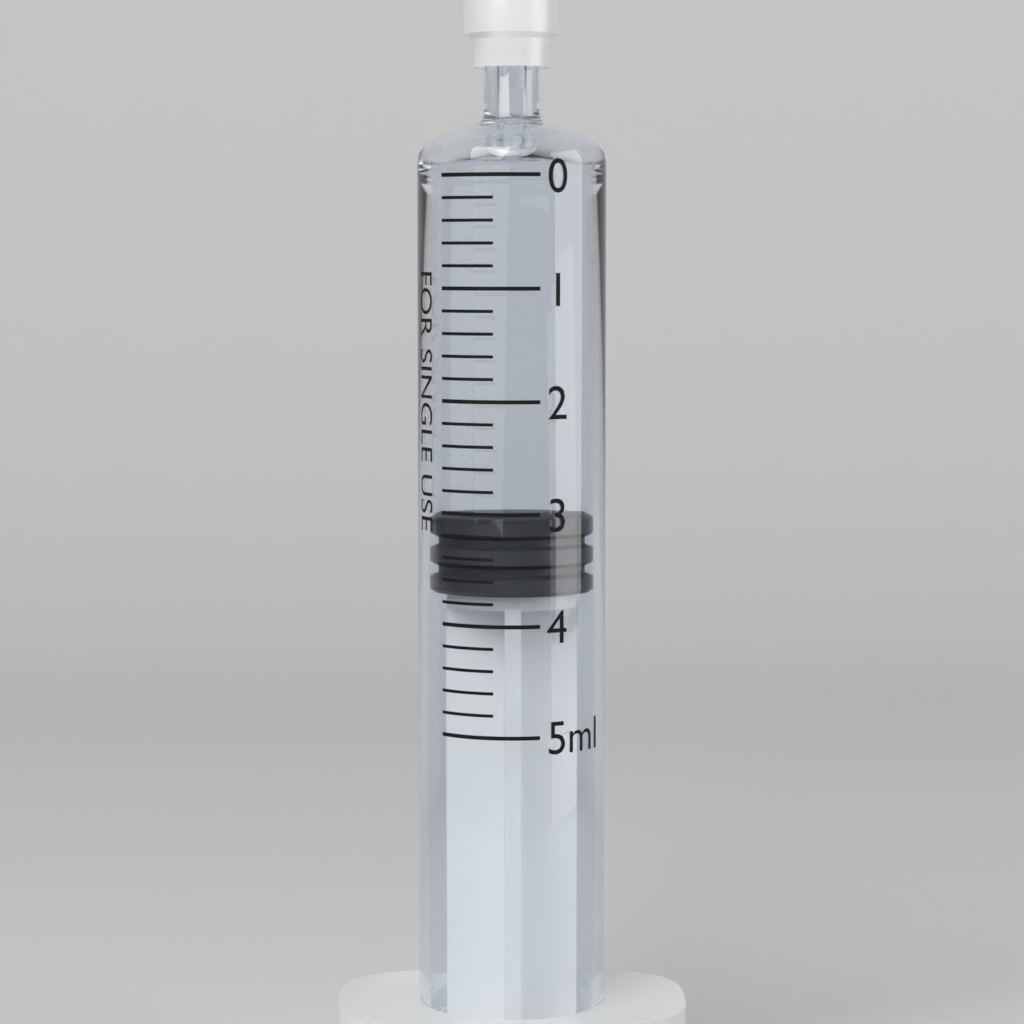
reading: 3.0 ml
